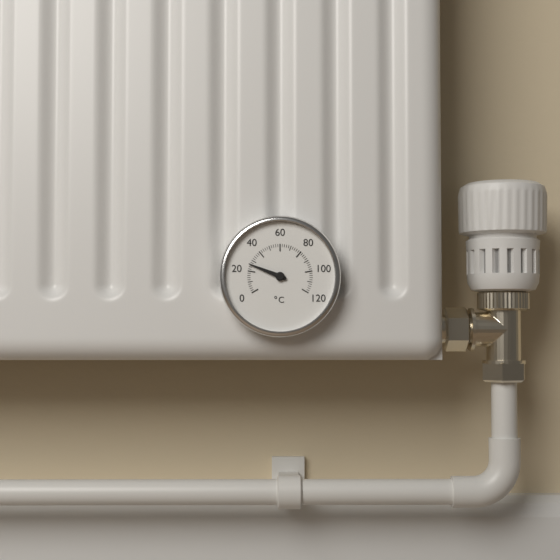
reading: 26 °C
